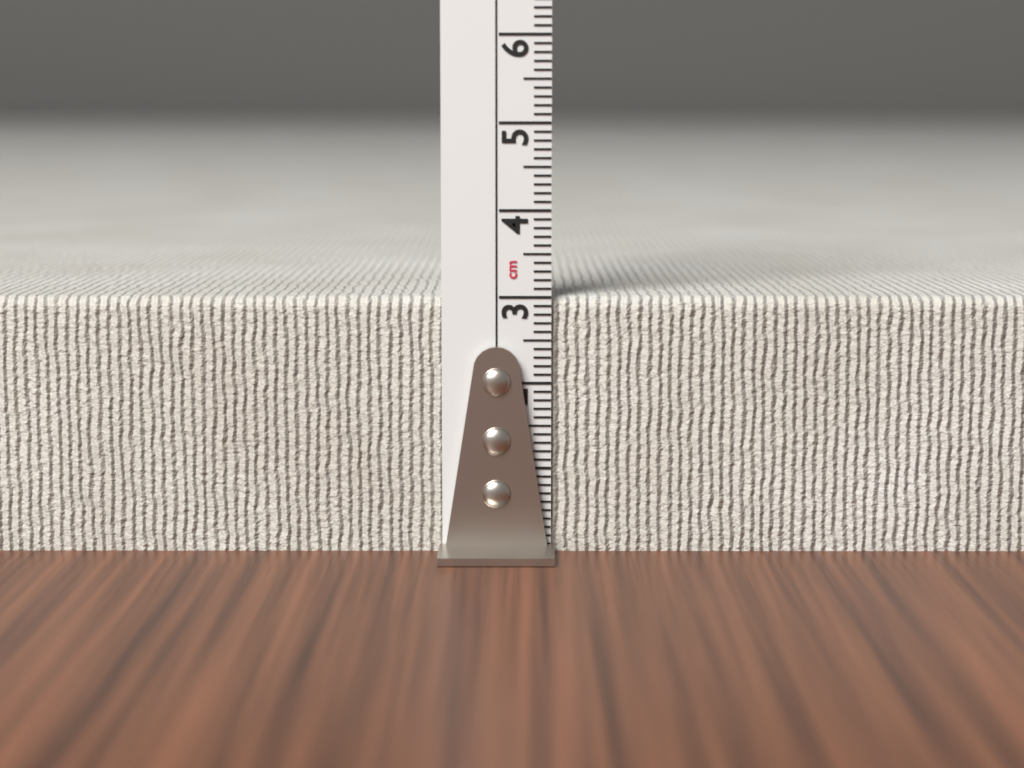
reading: 3.0 cm
